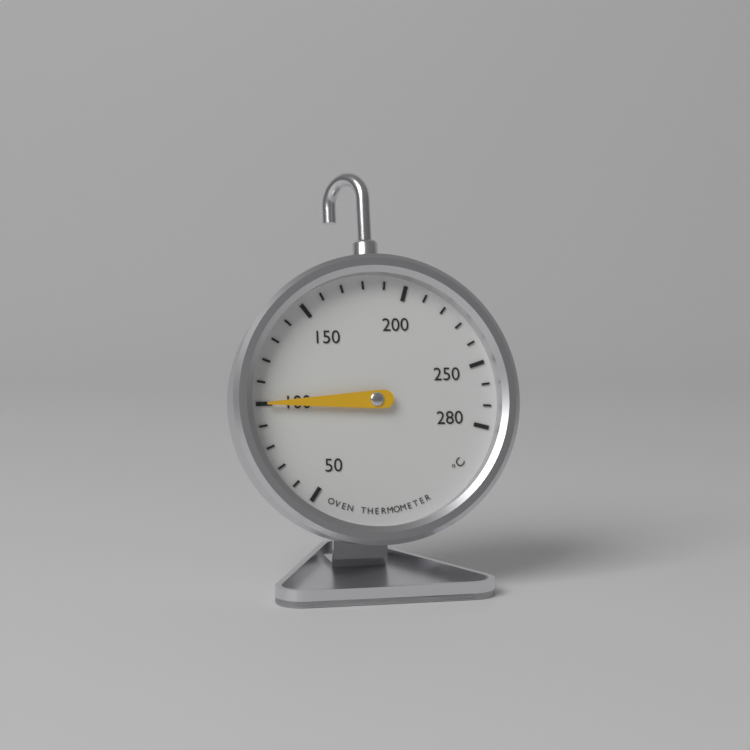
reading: 100 °C
